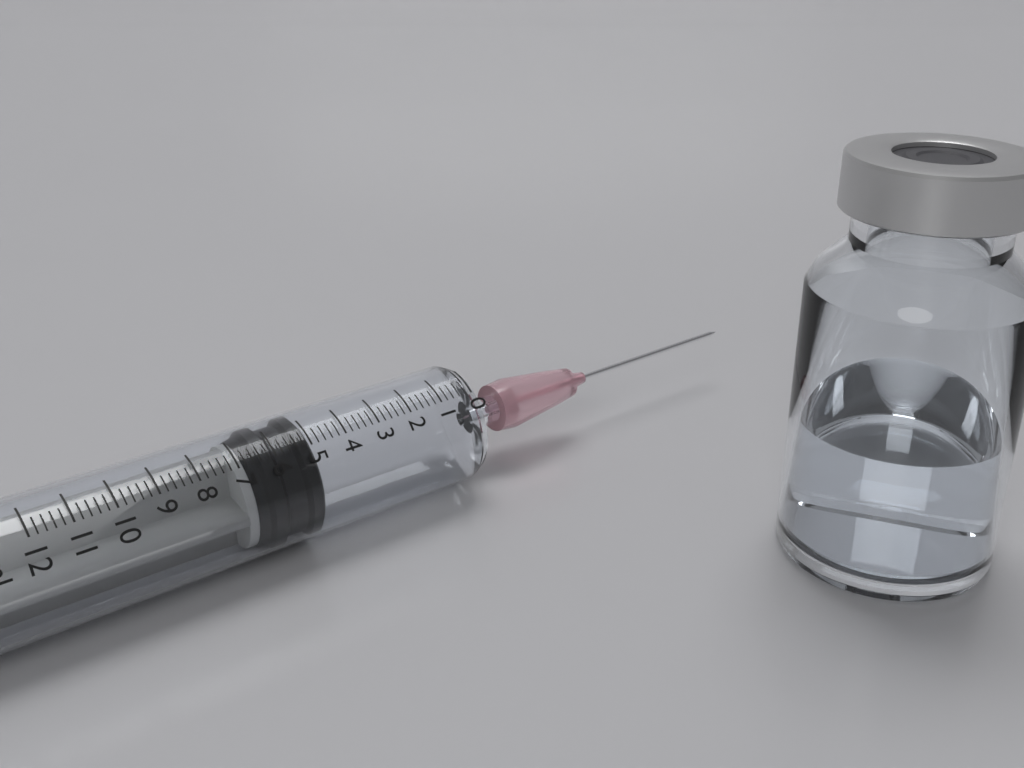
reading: 5.0 mL
